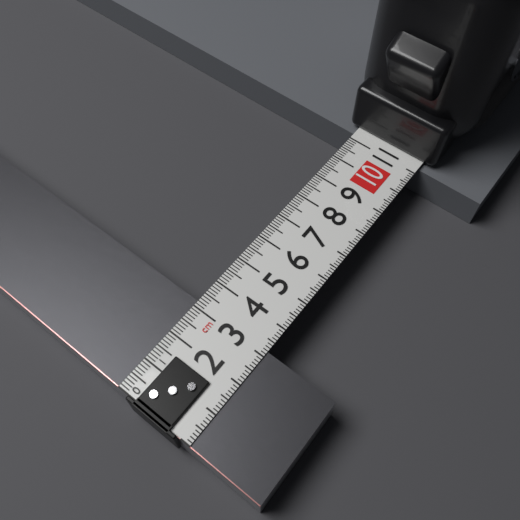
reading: 3.2 cm
